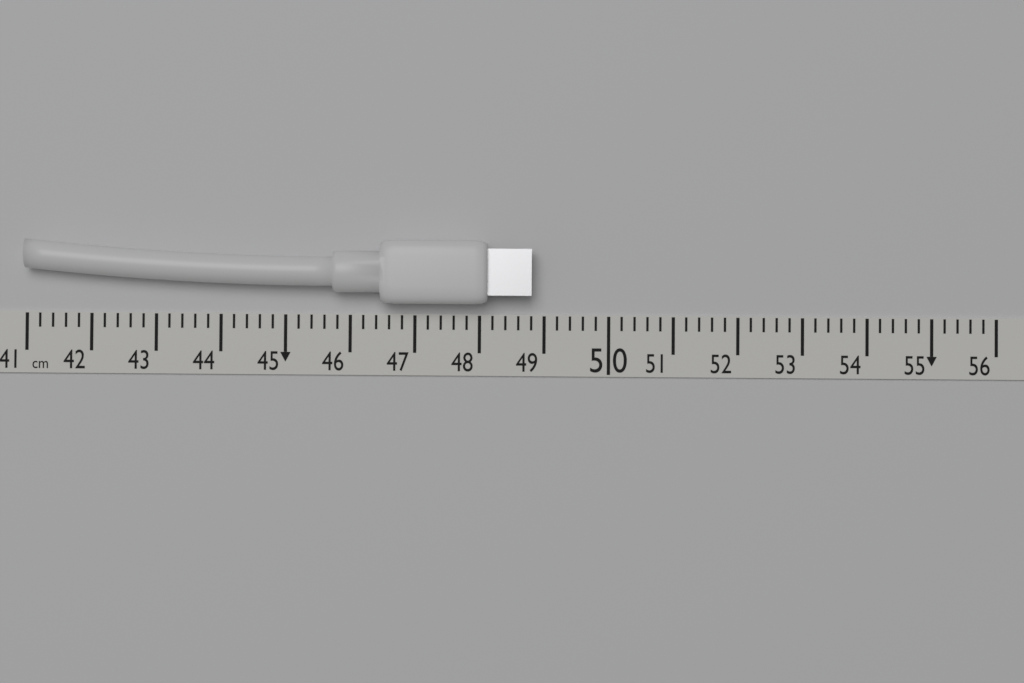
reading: 48.8 cm
